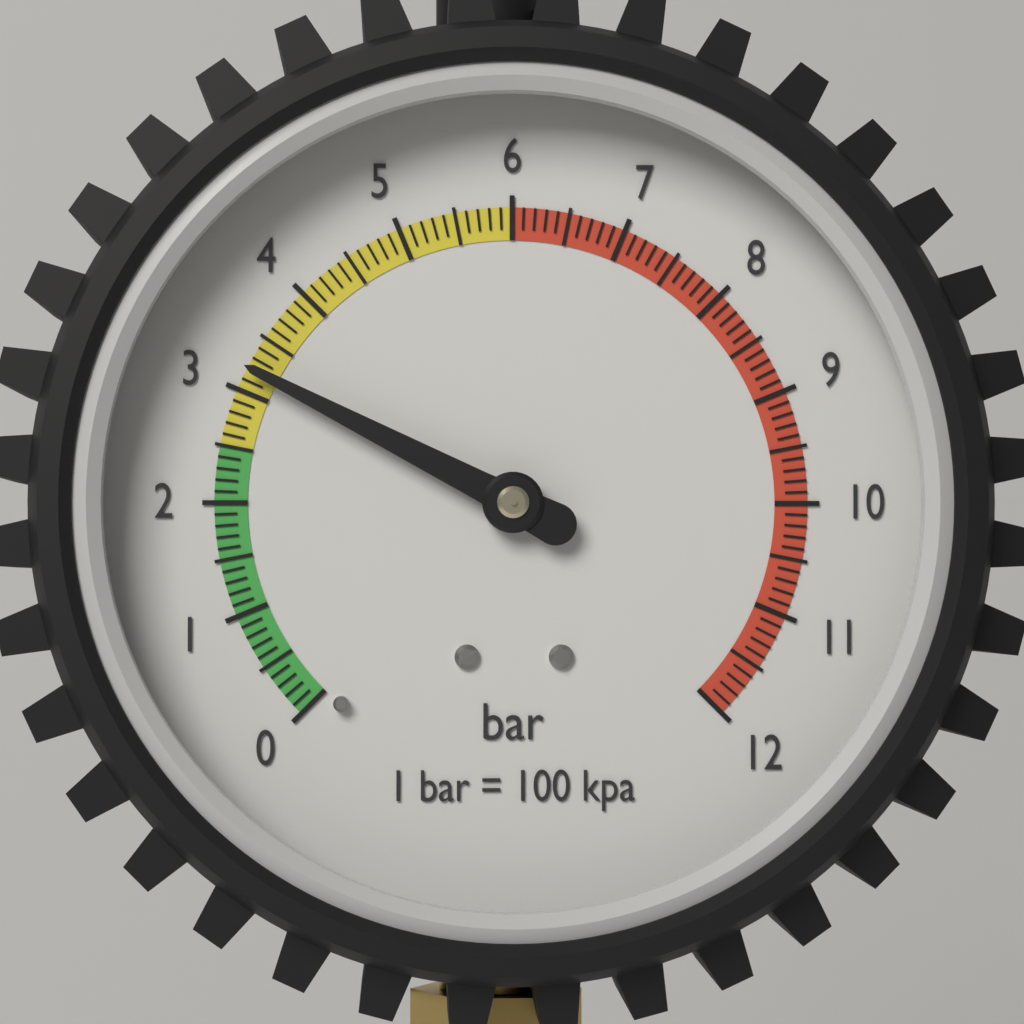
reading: 3.2 bar
